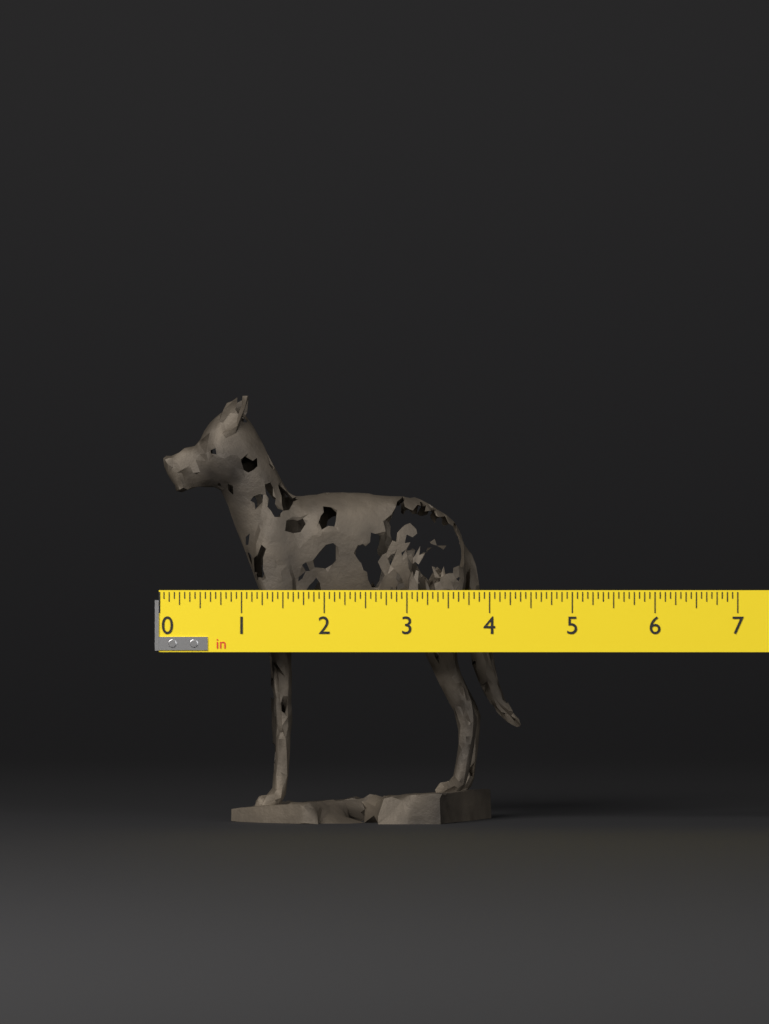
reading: 4.3750 in
